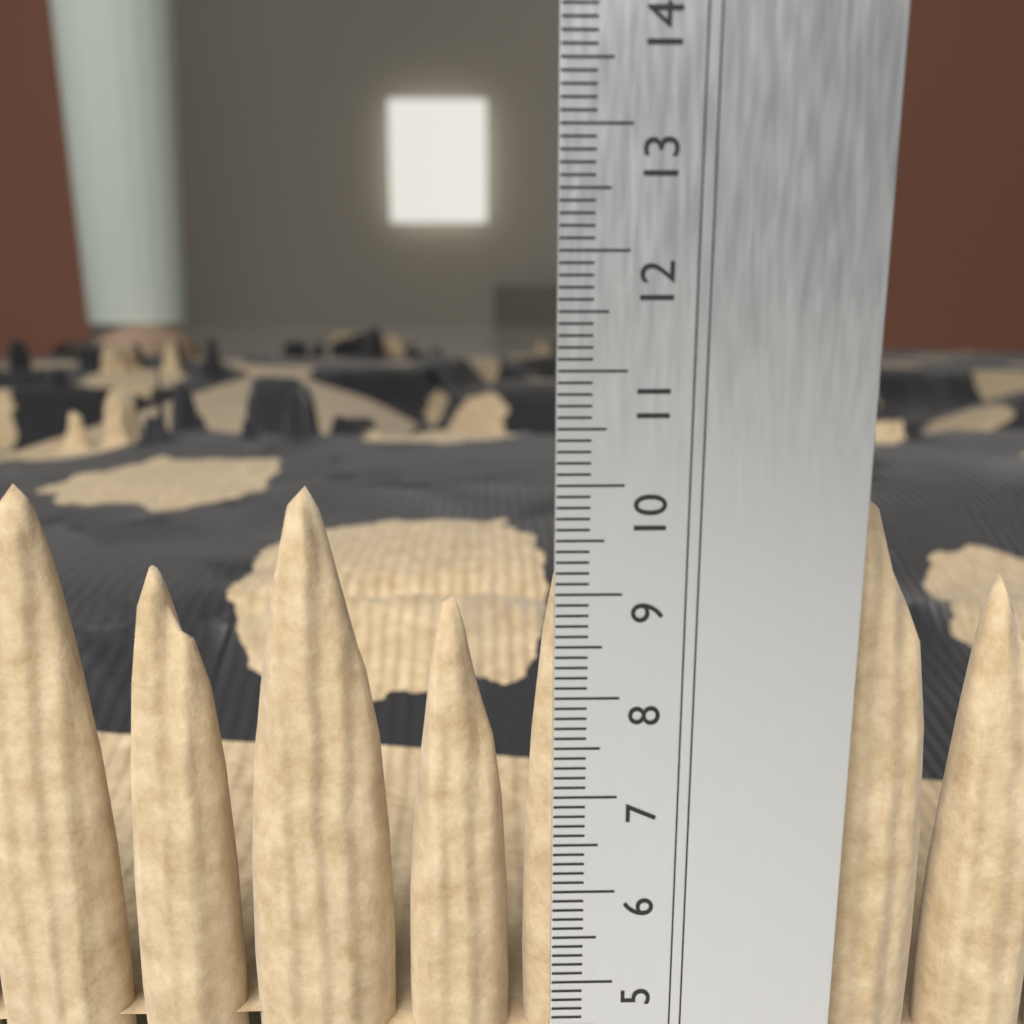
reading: 9.9 cm
